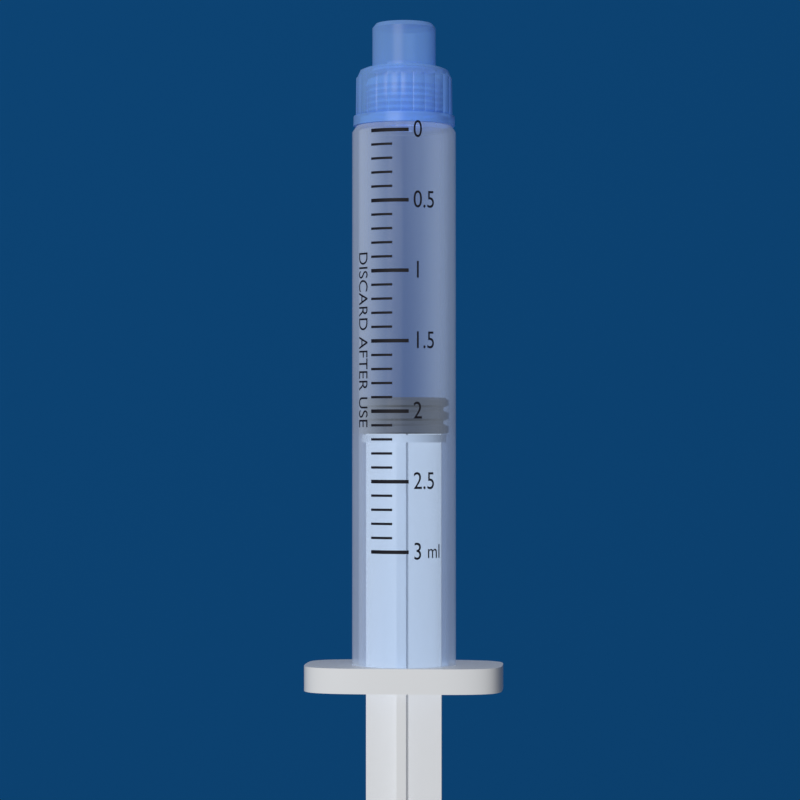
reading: 1.9 ml
